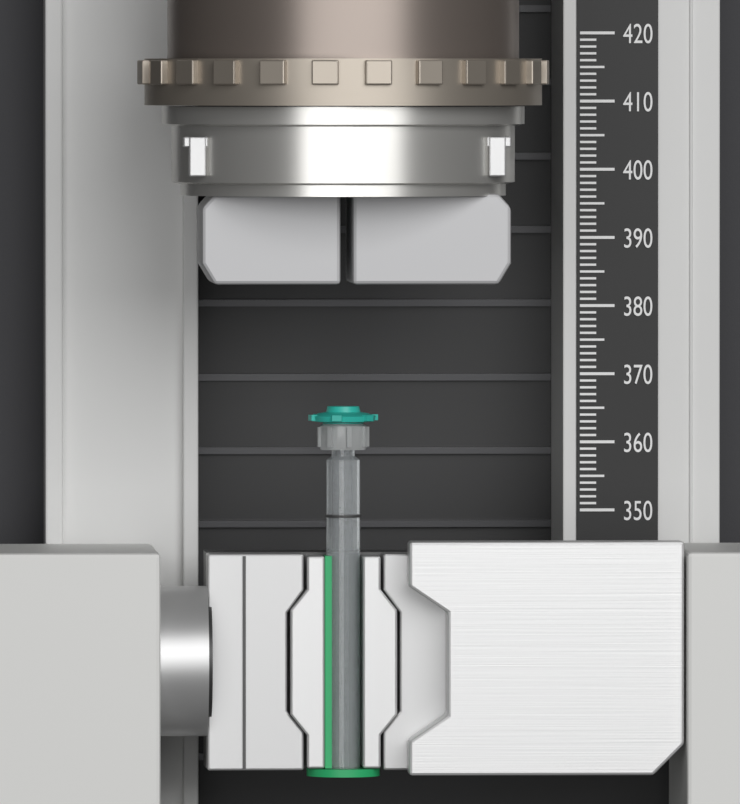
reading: 366 (no unit)
